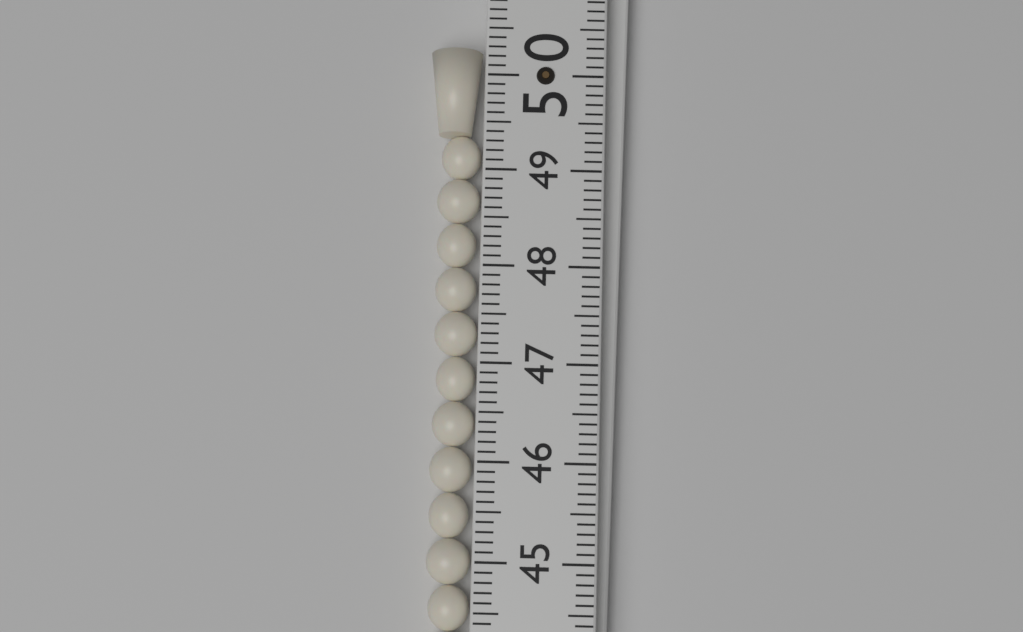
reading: 50.3 (no unit)
